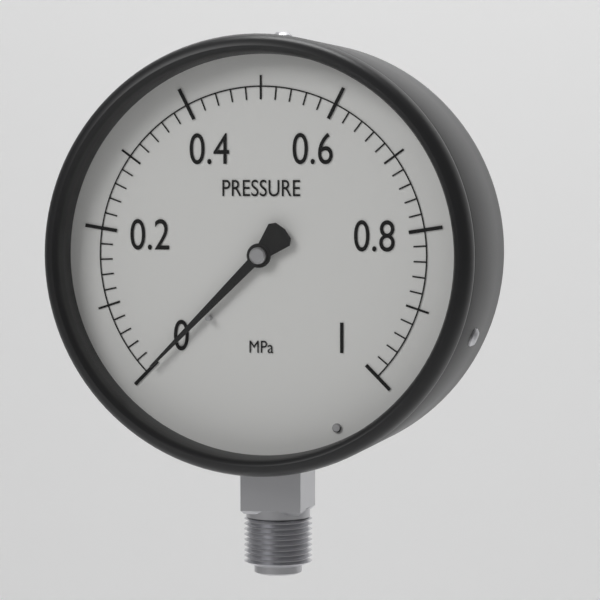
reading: 0.00 MPa
